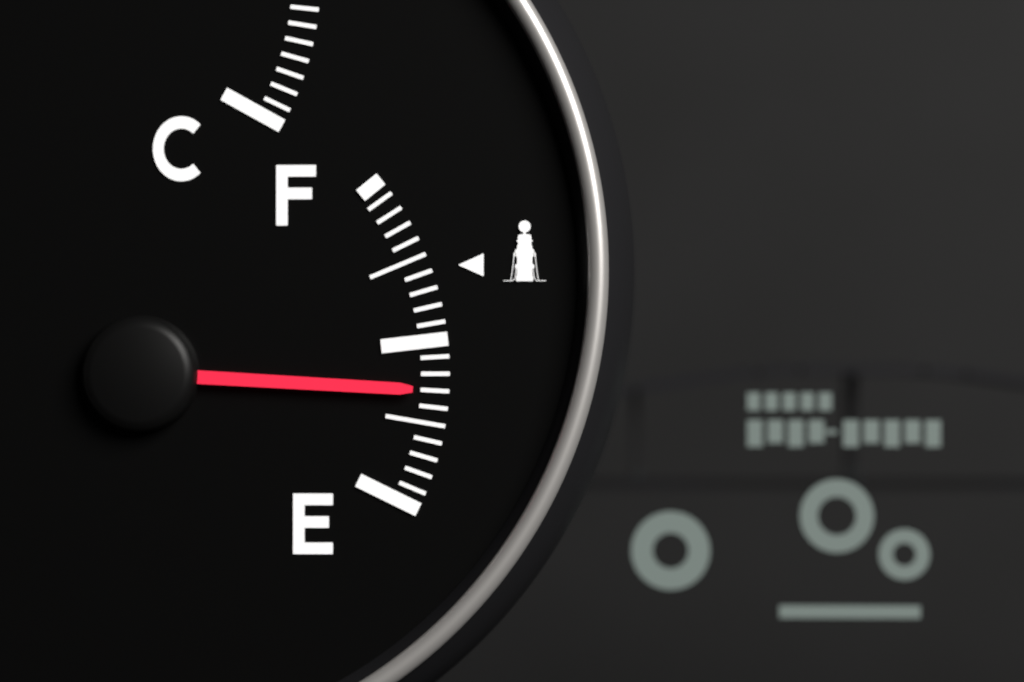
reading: 0.35 (no unit)
